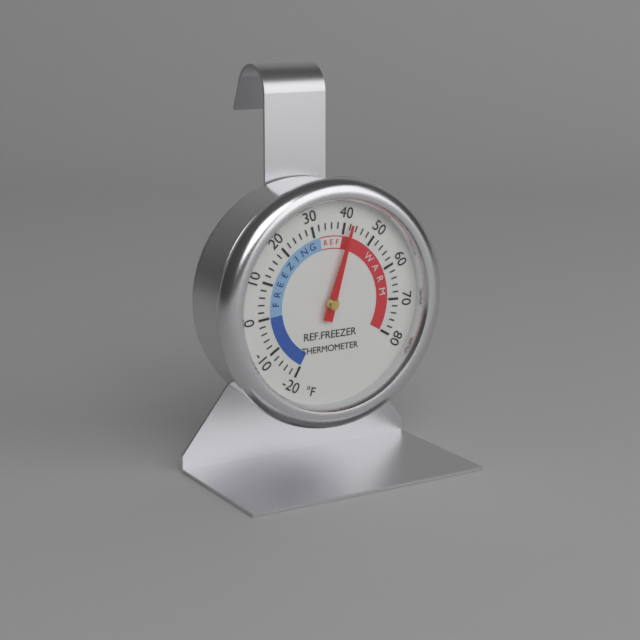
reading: 42 °F
